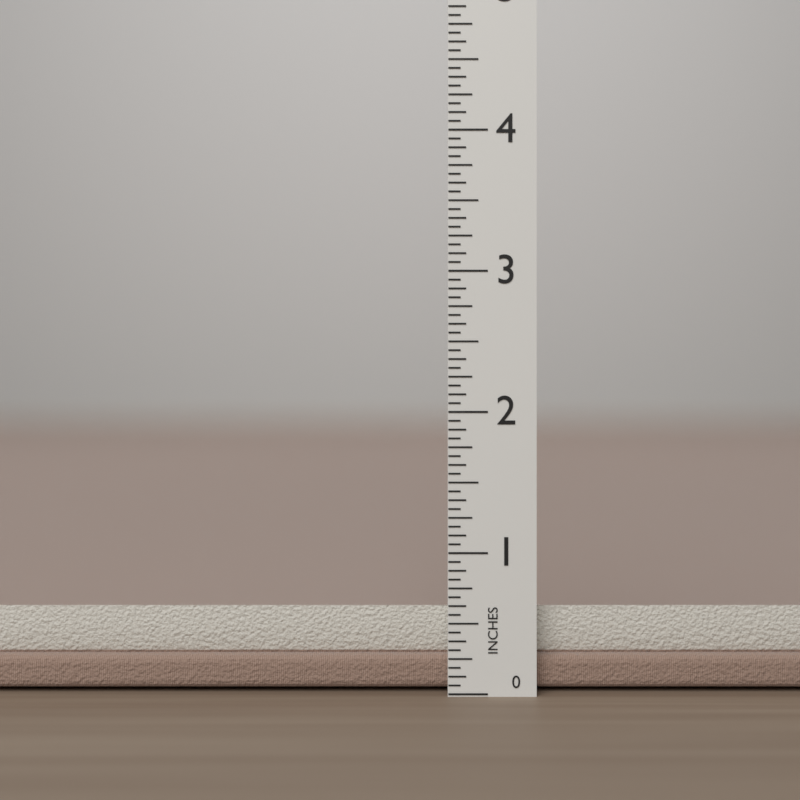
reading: 0.6000 in
